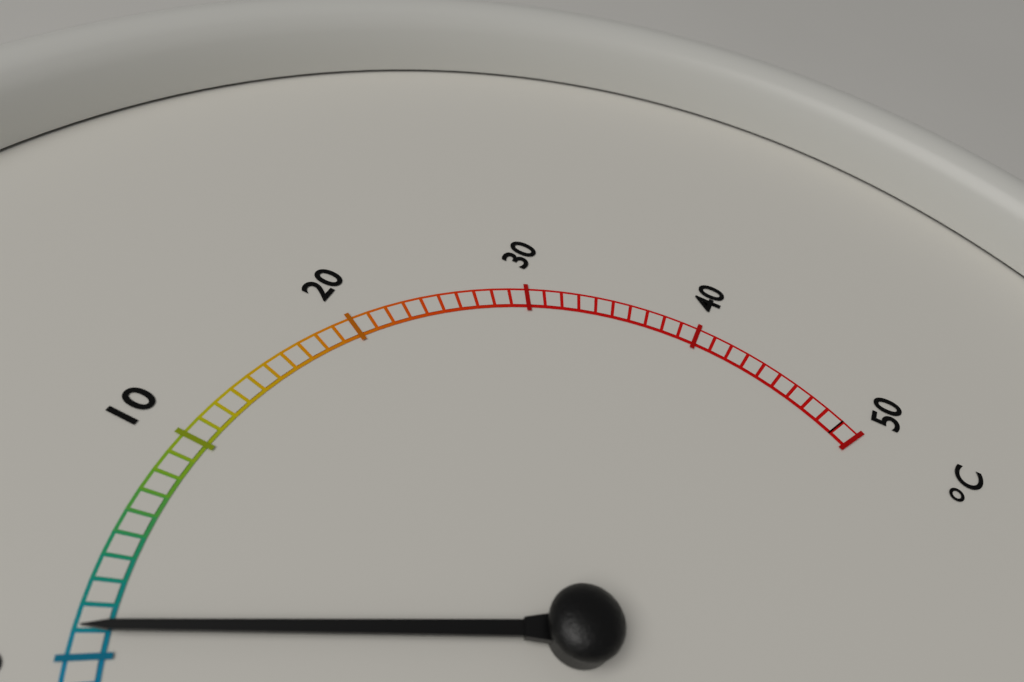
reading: 1 °C
